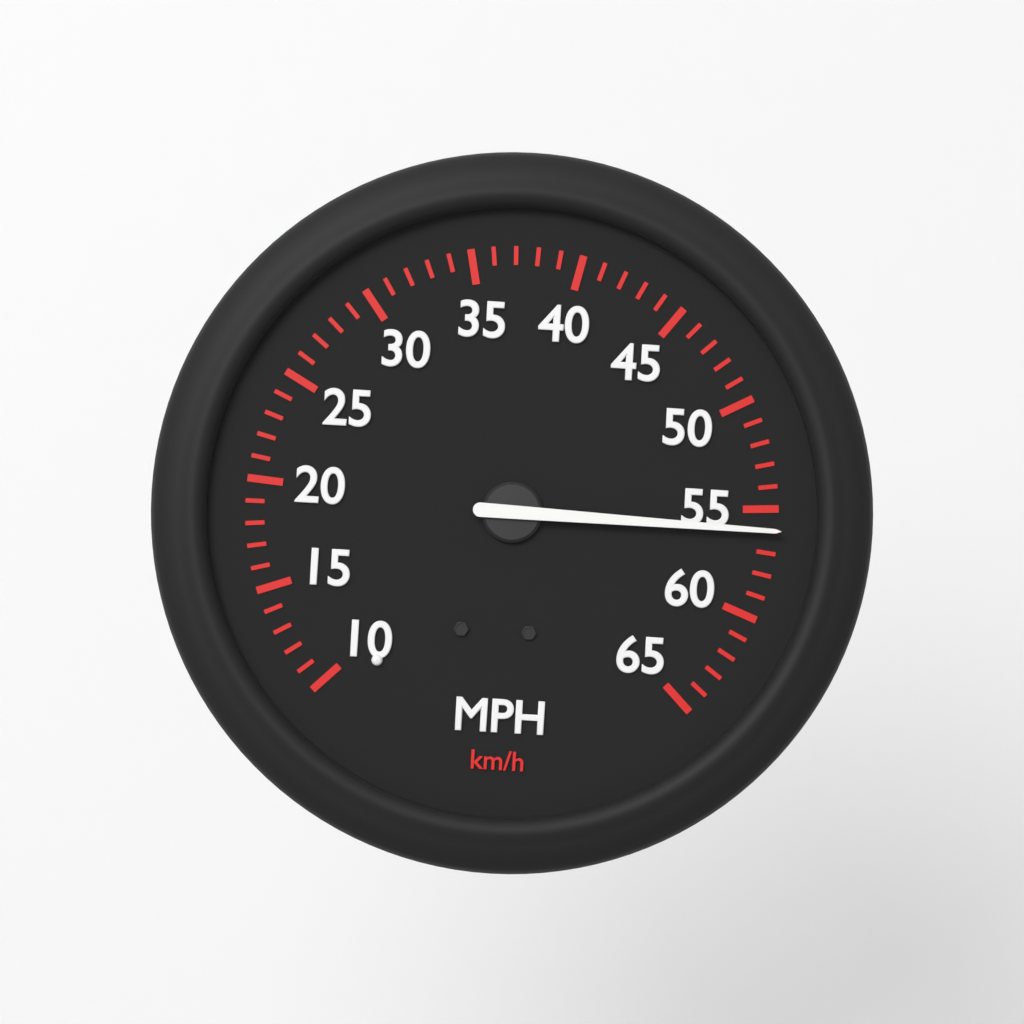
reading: 56 mph
